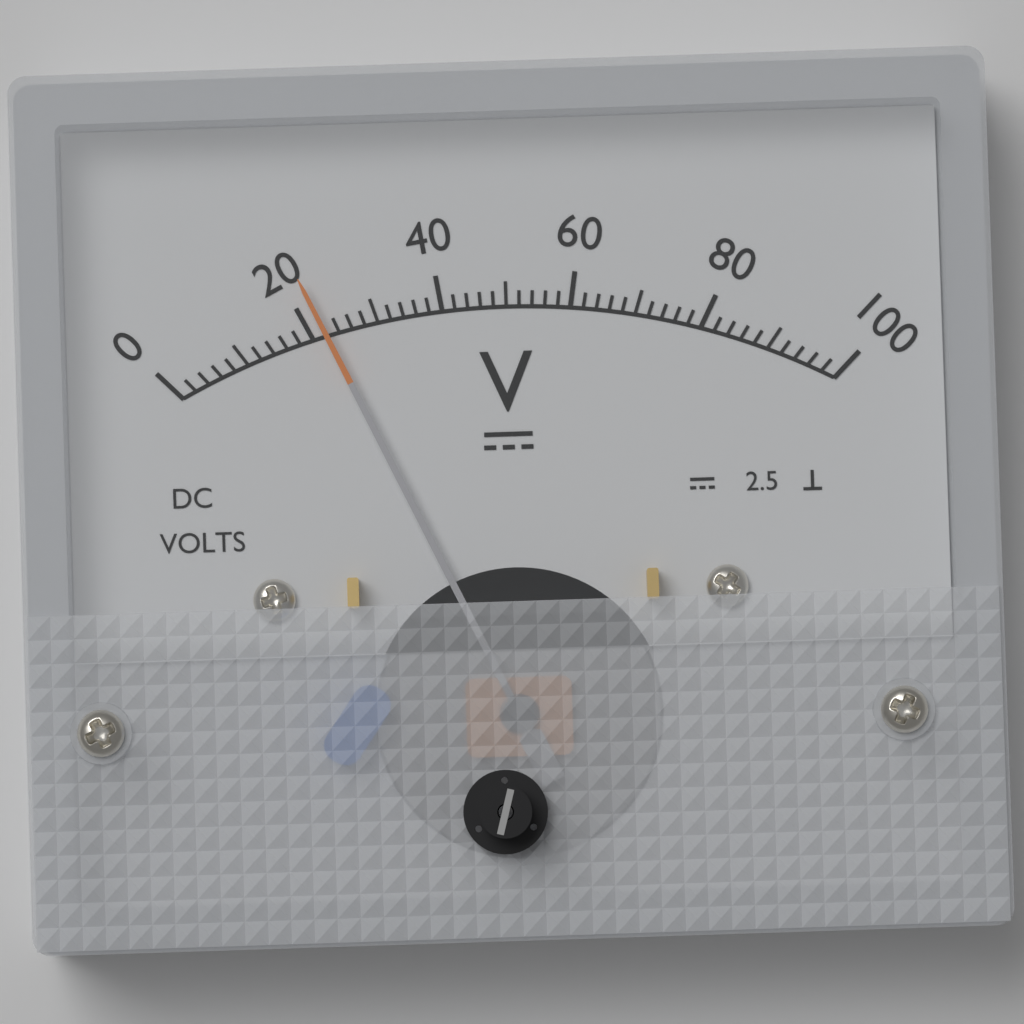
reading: 22 V
